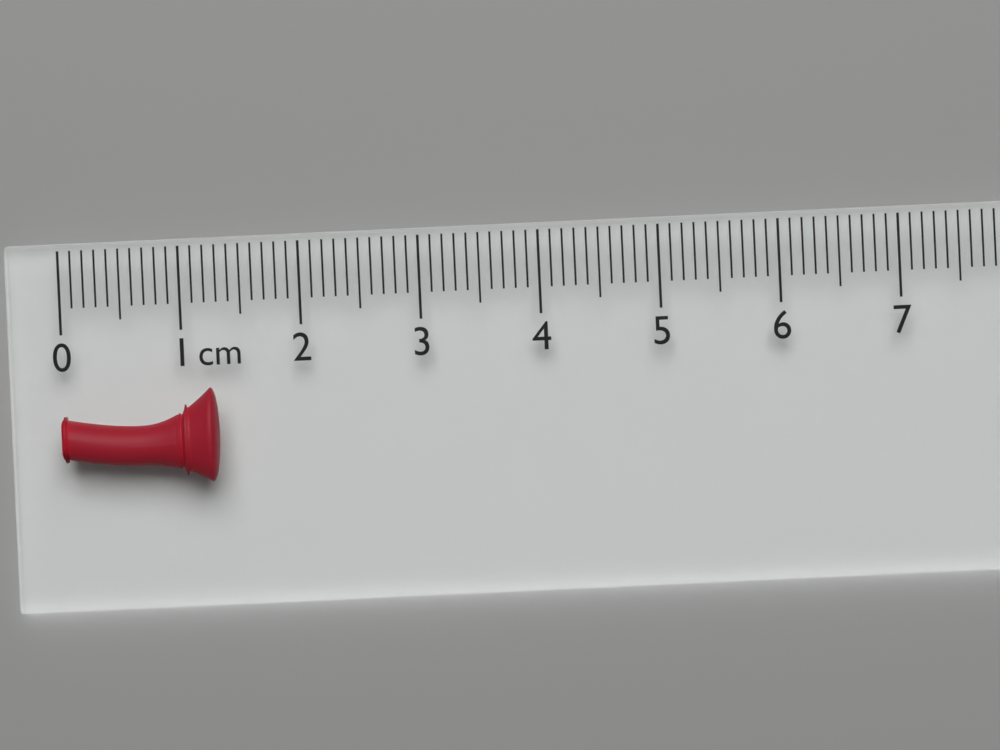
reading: 1.3 cm
